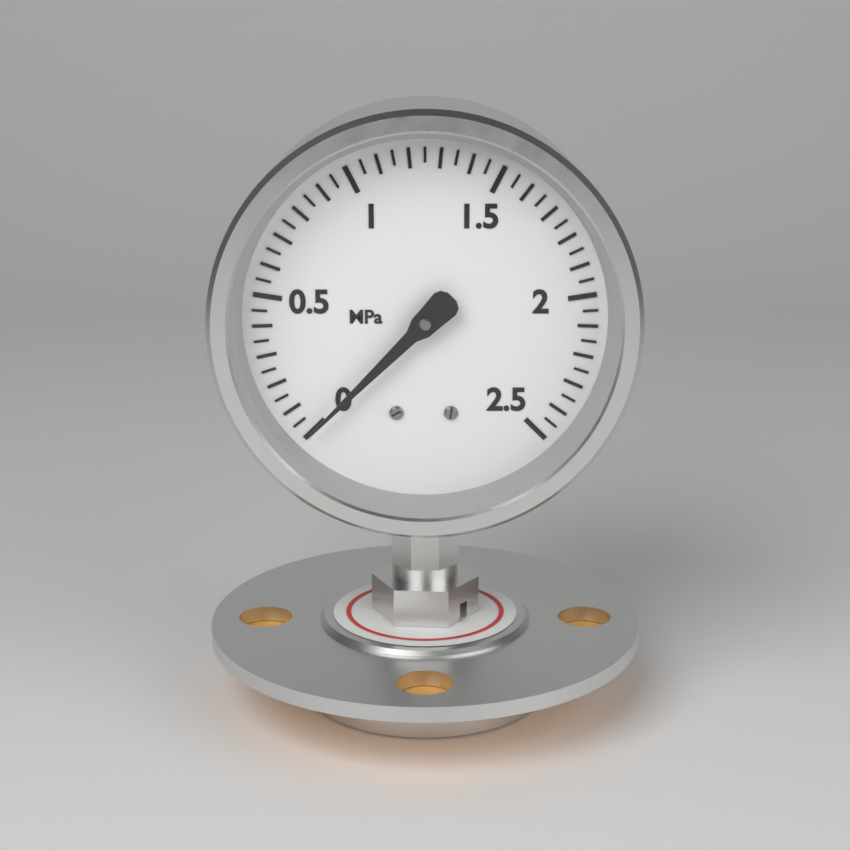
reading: 0.00 MPa
